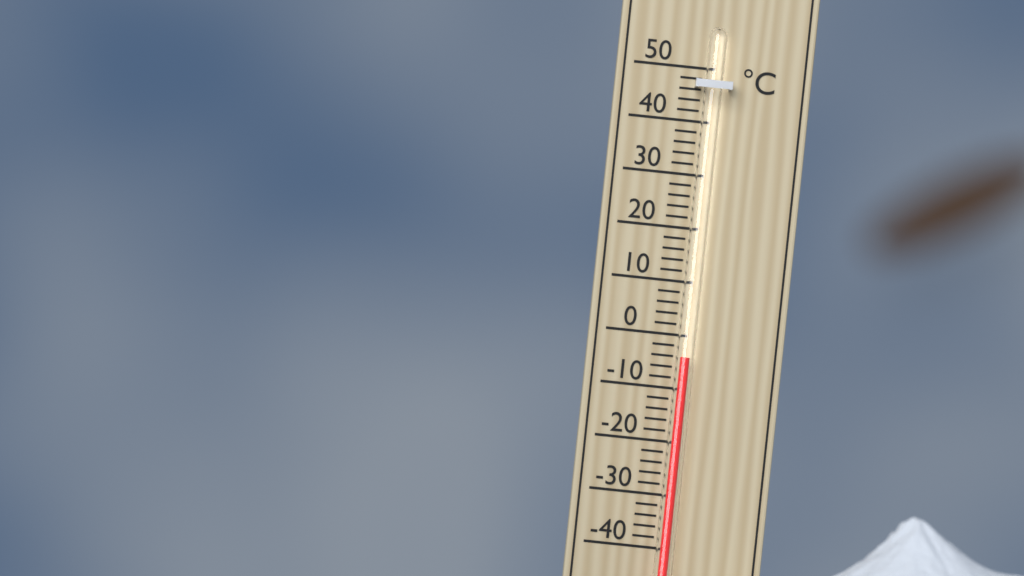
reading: -4 °C
